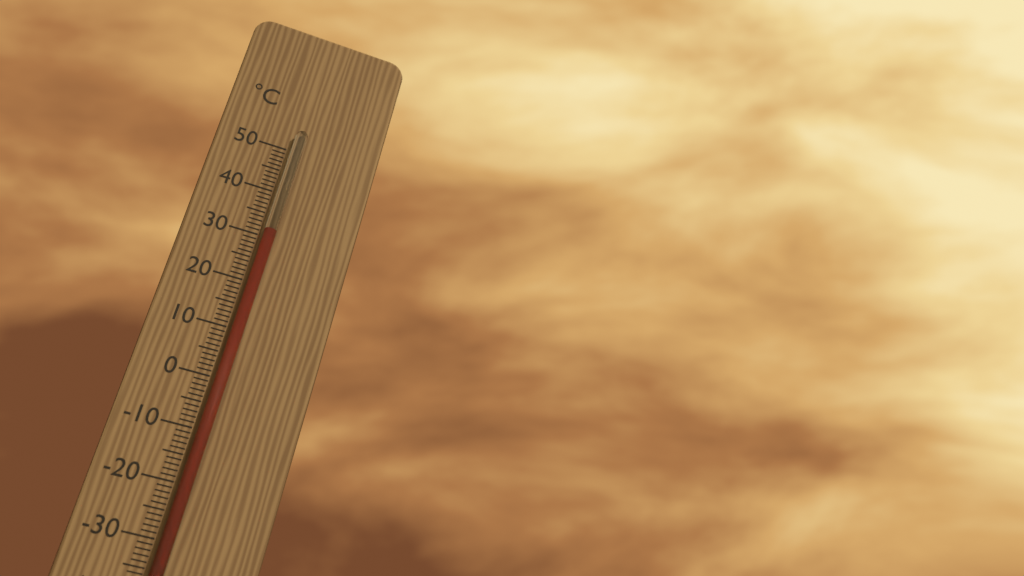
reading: 31 °C
